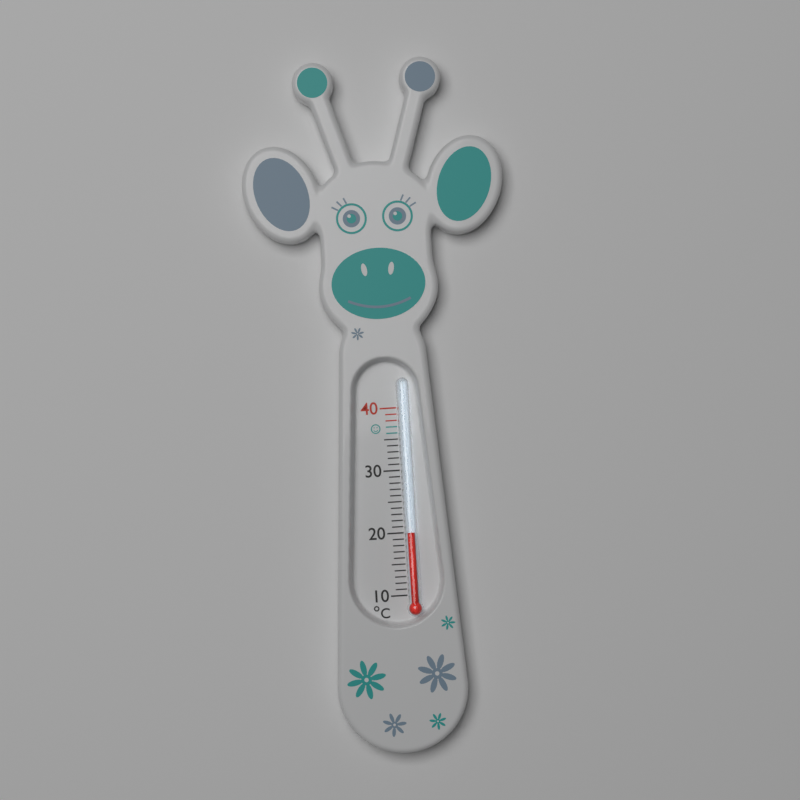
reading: 20 °C
